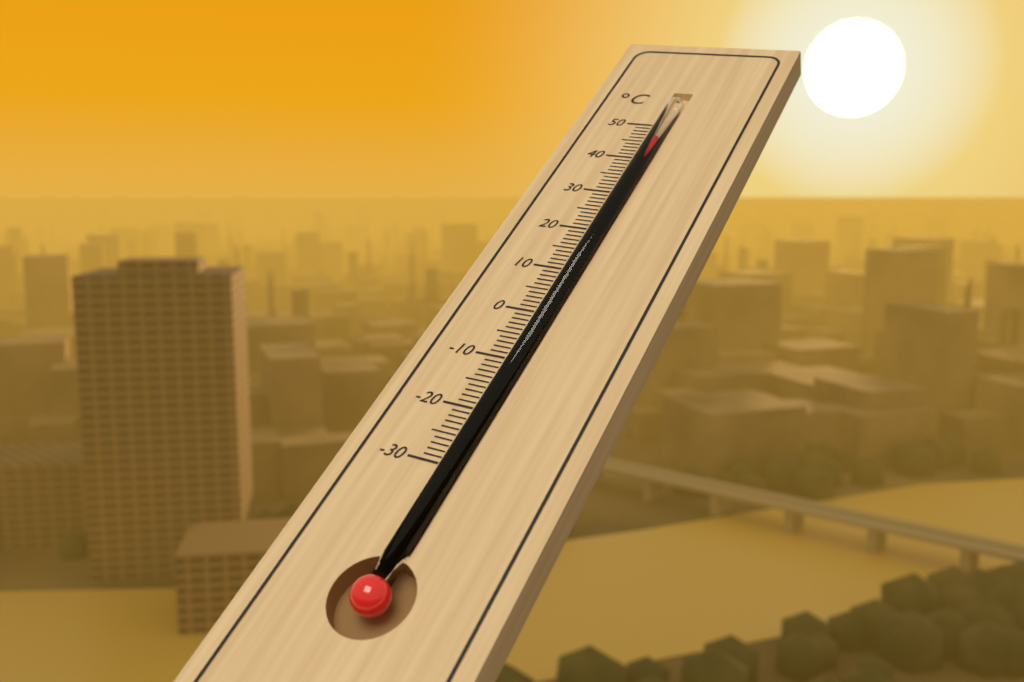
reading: 46 °C
